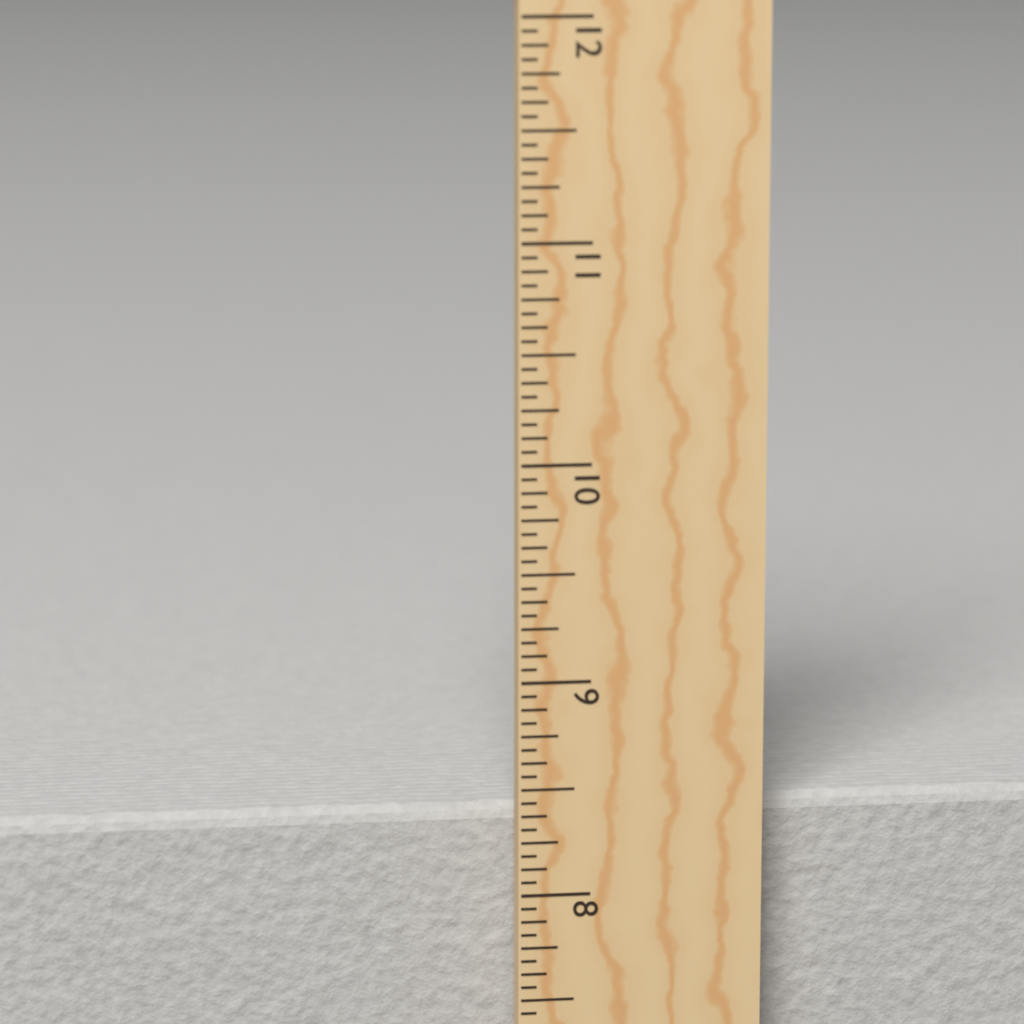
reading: 8.3750 in
